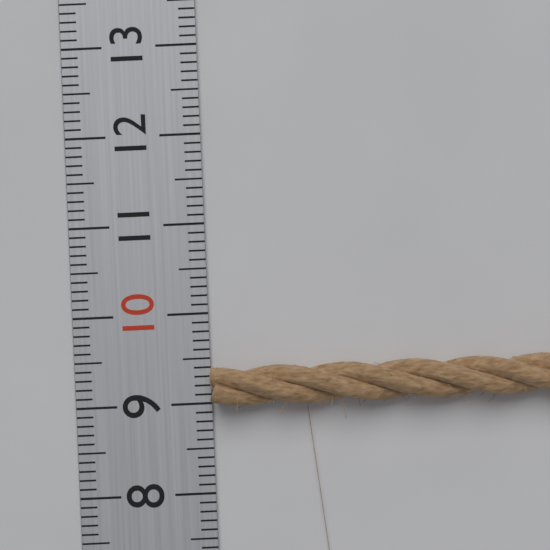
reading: 9.4 (no unit)
